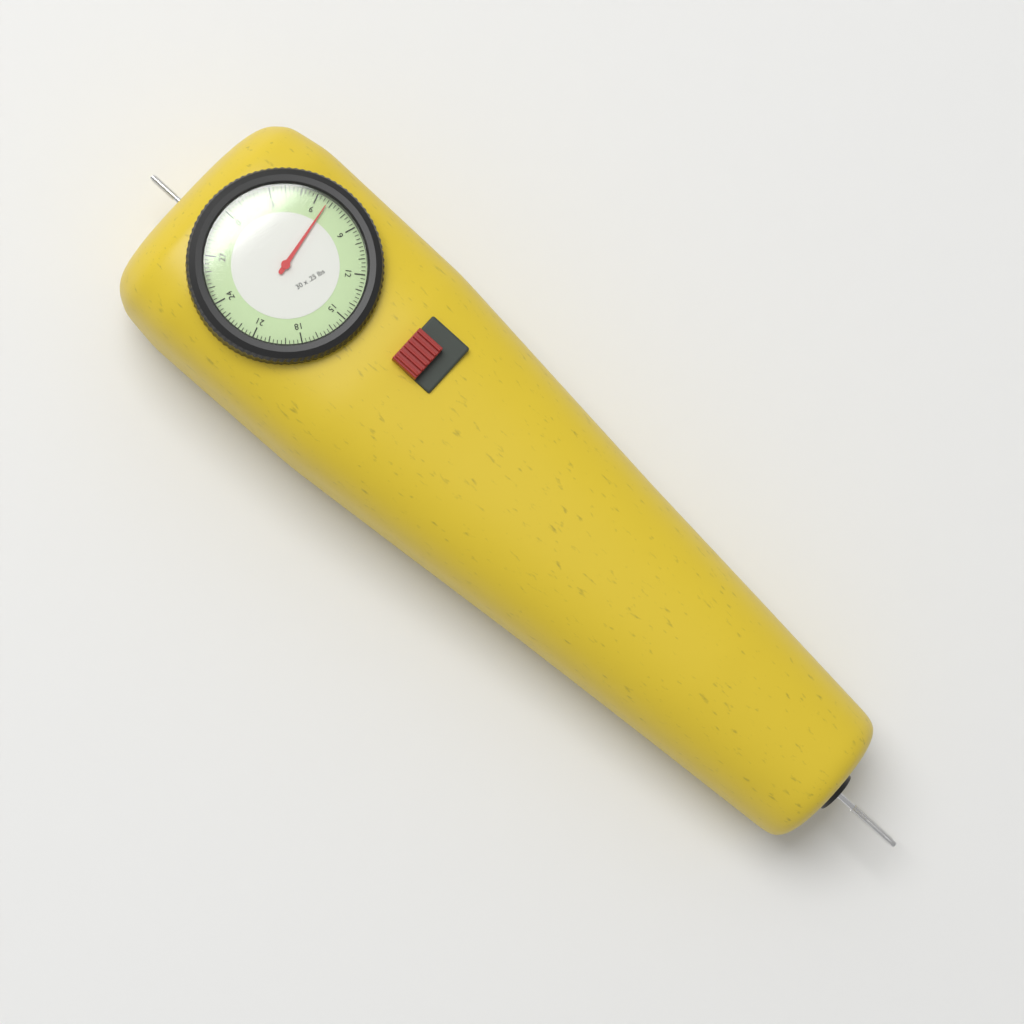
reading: 6.75 lbs
